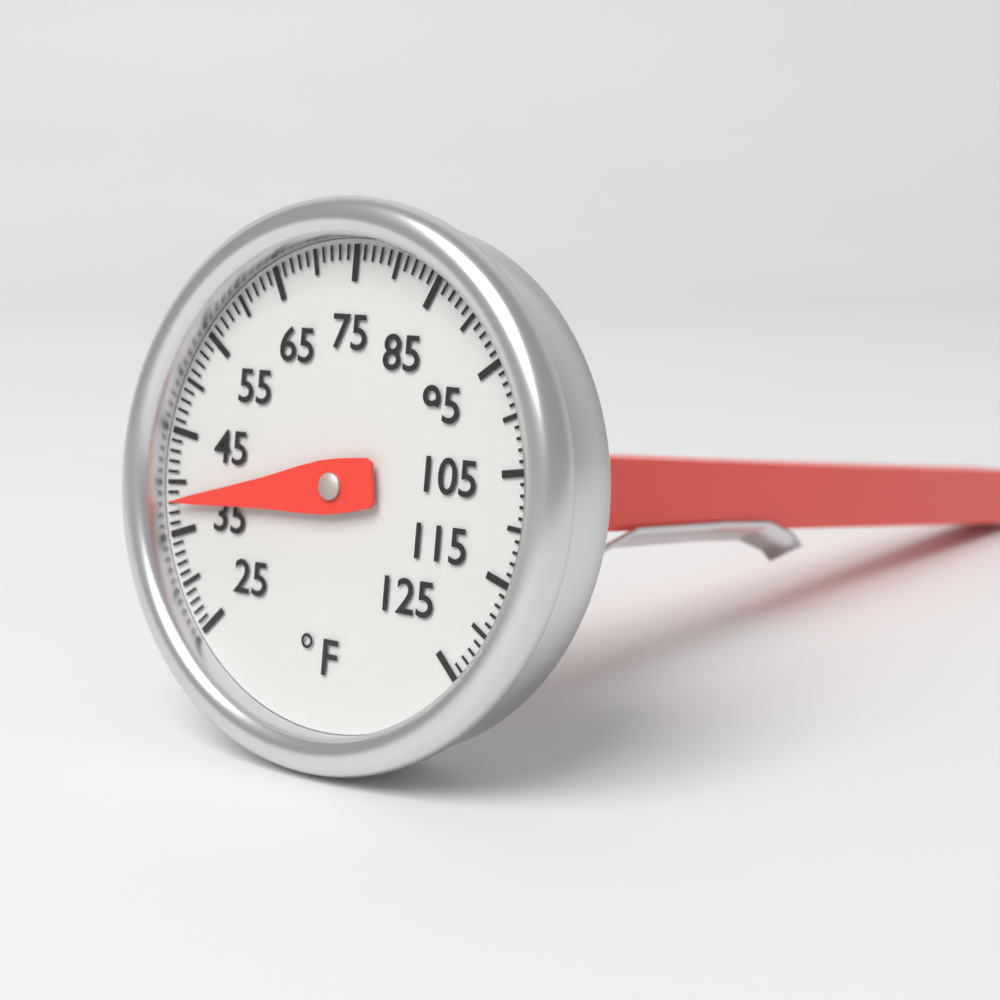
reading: 38 °F
